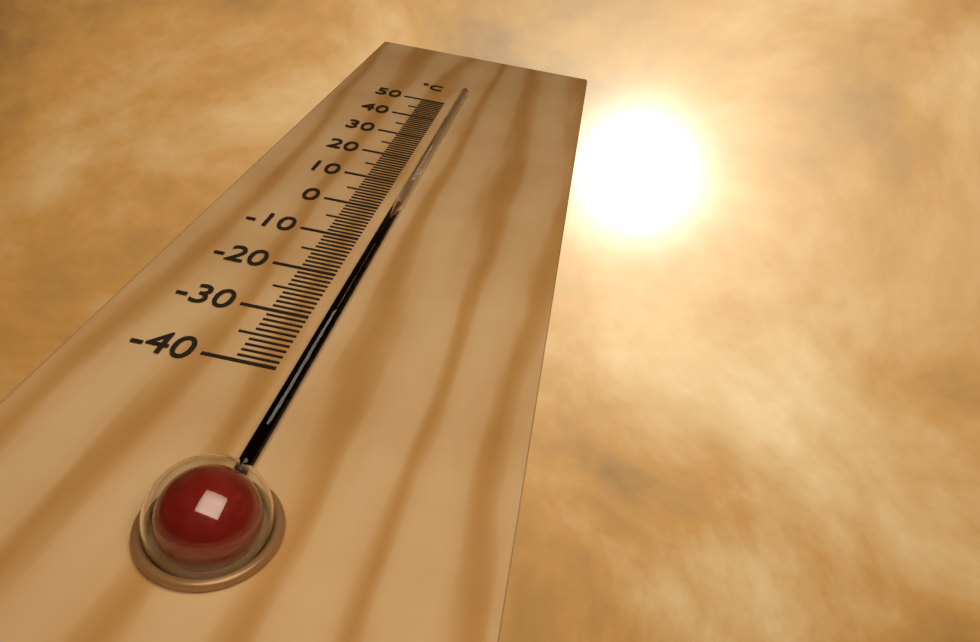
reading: 1 °C
